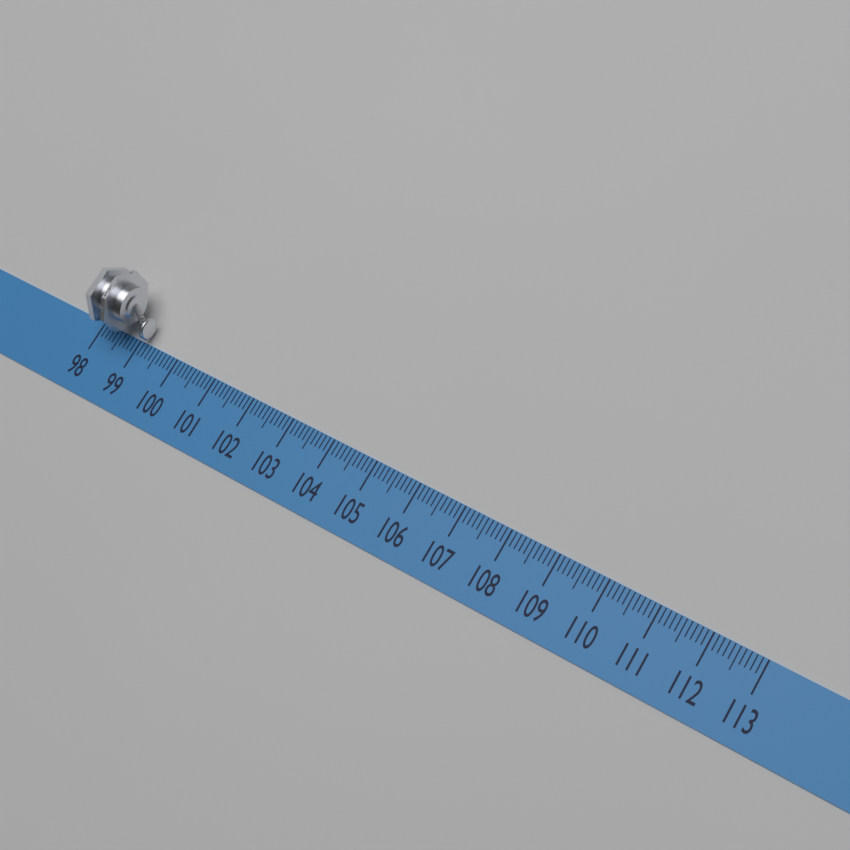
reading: 99.2 (no unit)
